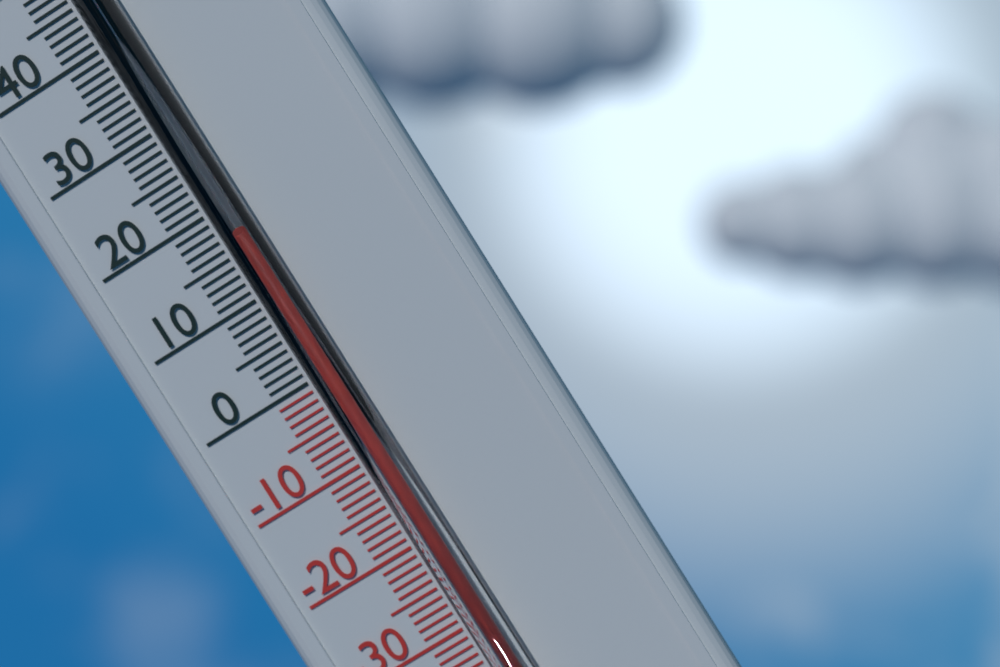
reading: 16 °C
